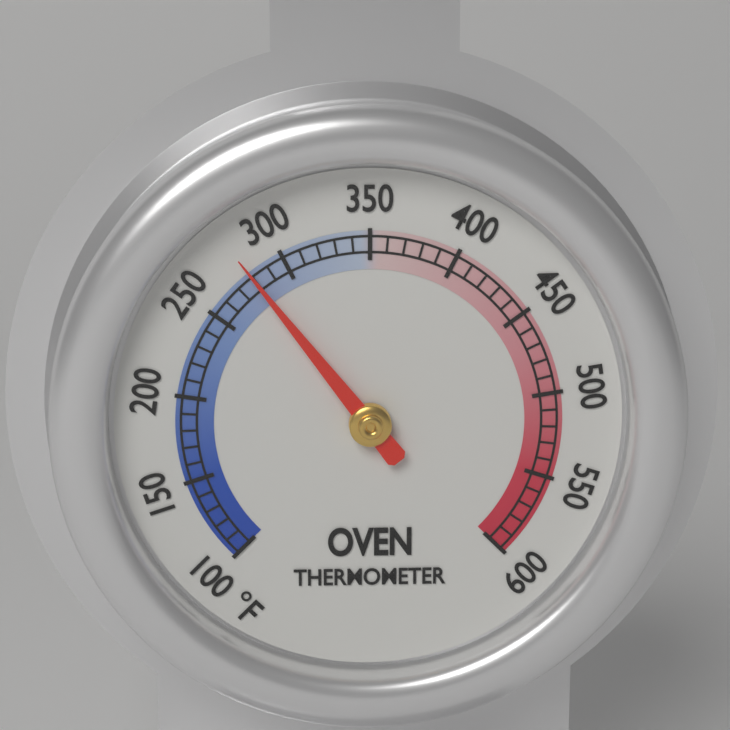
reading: 280 °F
